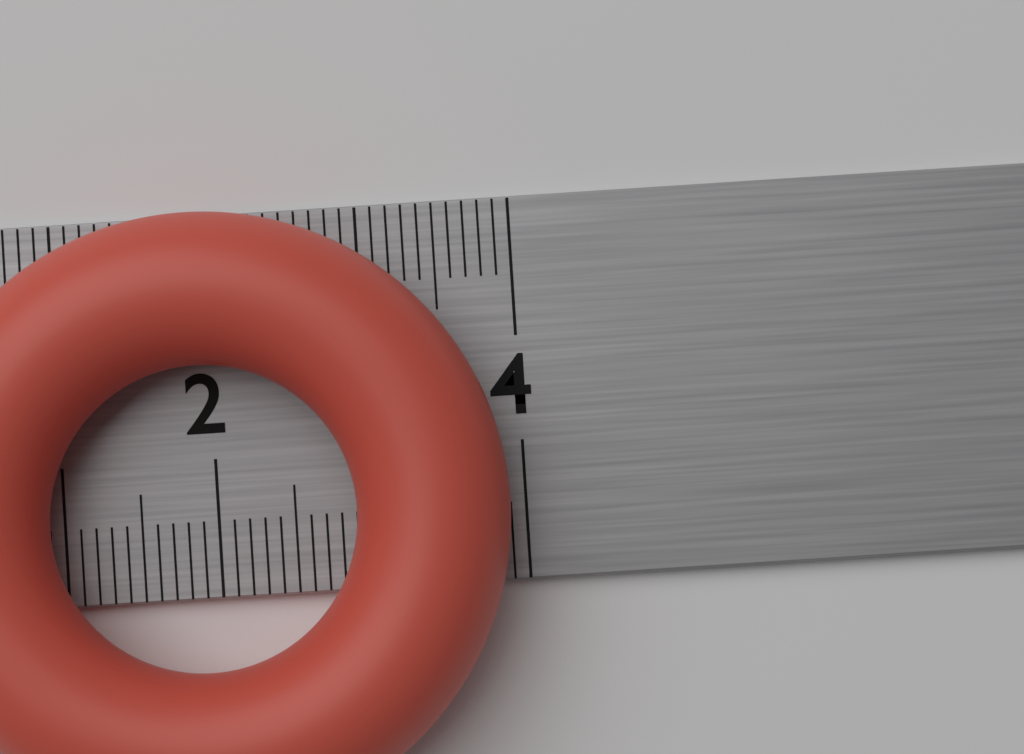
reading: 3.9 cm
